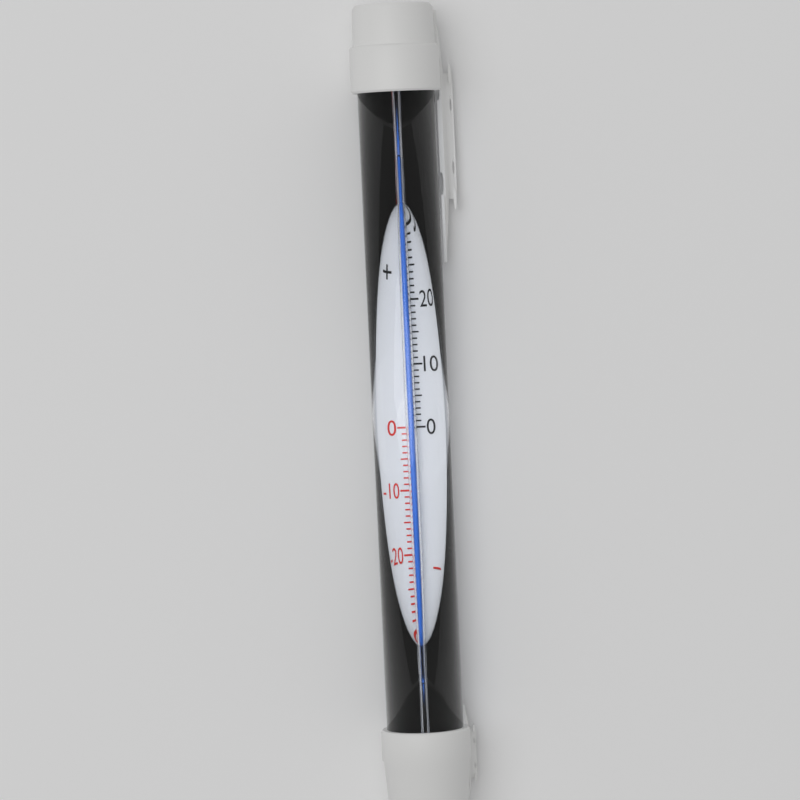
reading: 44 °C
